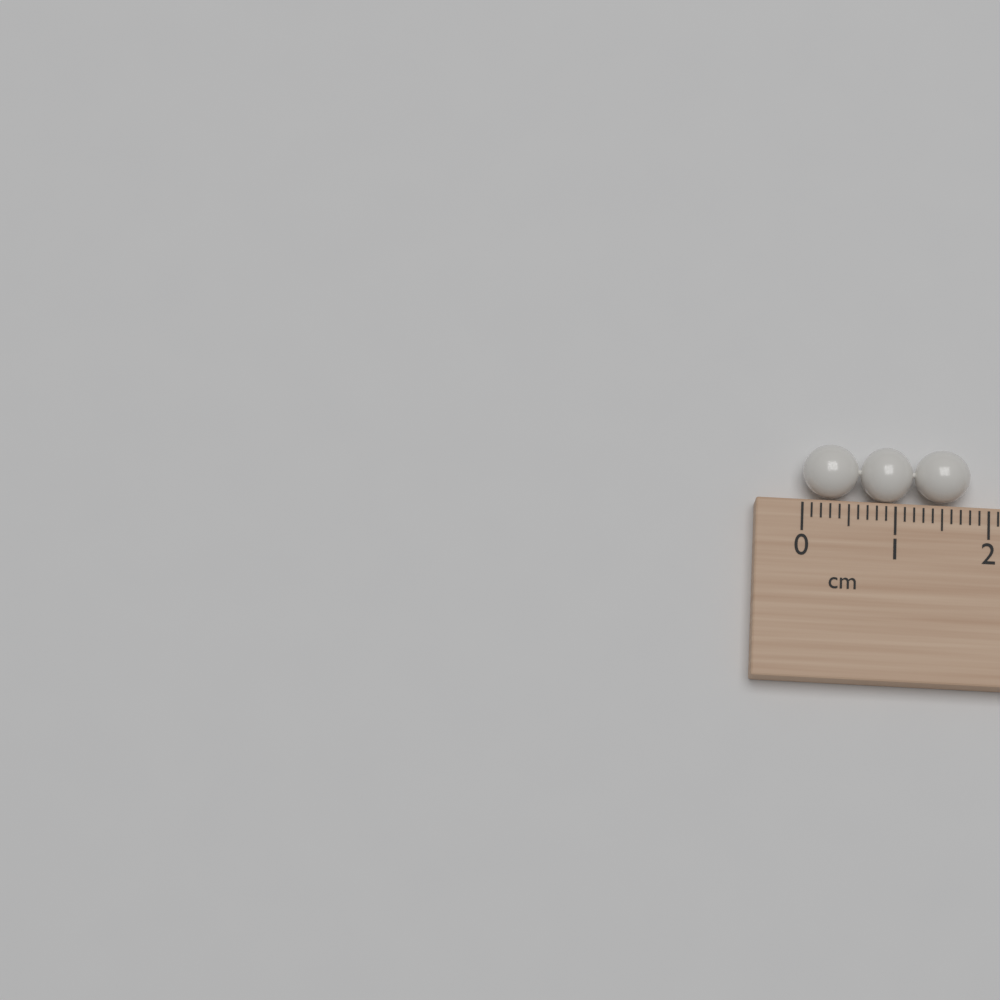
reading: 1.8 cm
